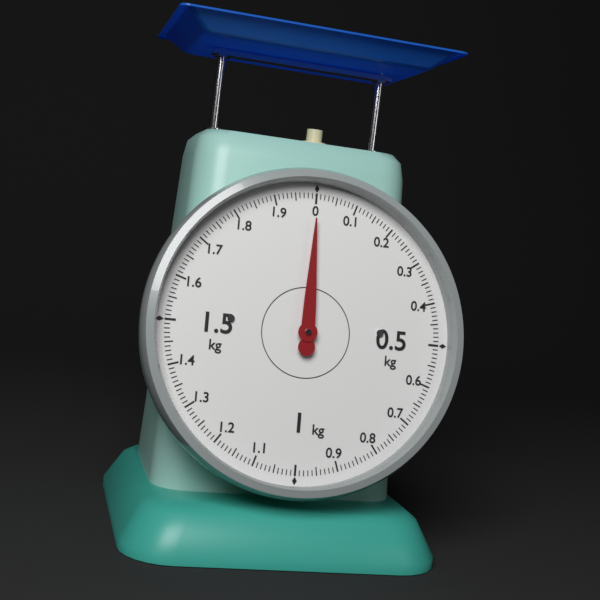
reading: 0.00 kg
